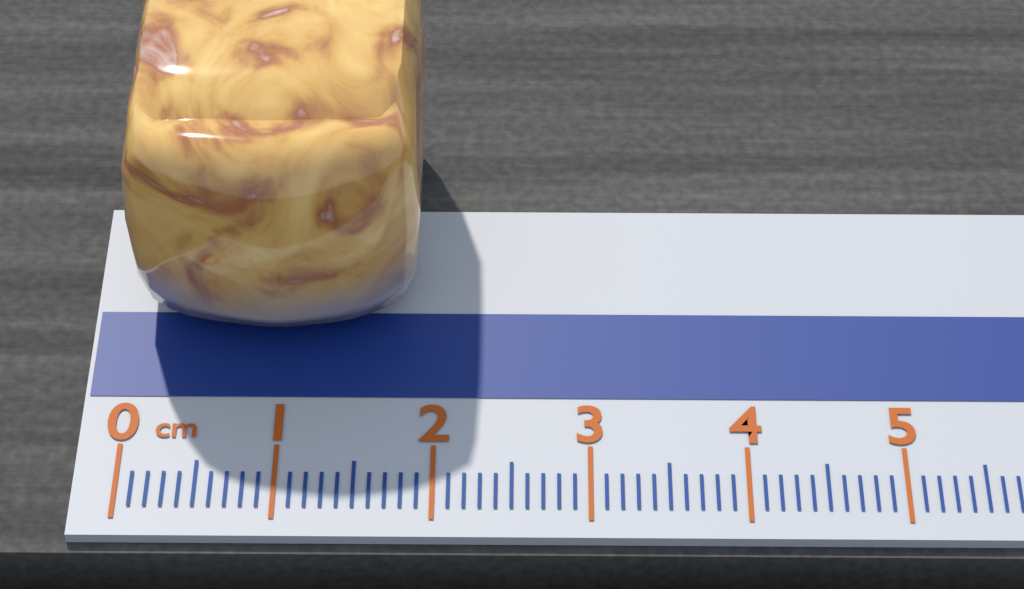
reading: 1.9 cm
